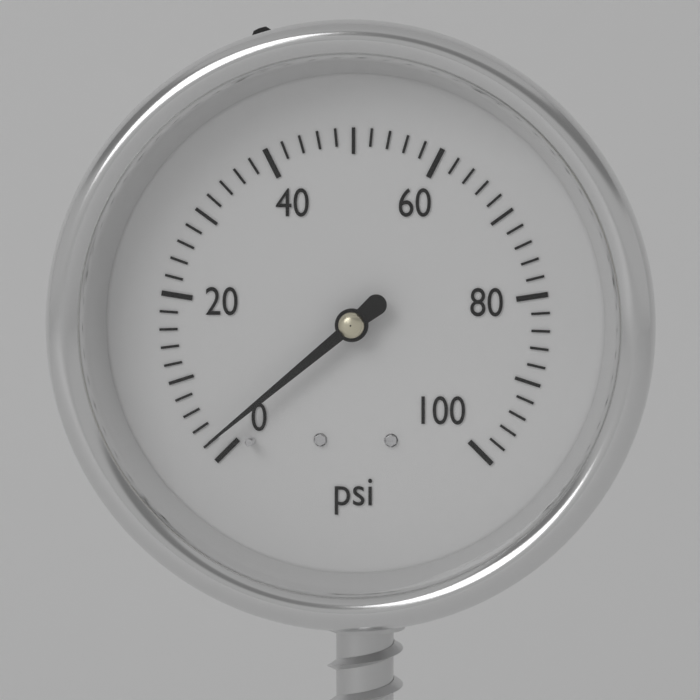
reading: 2 psi
